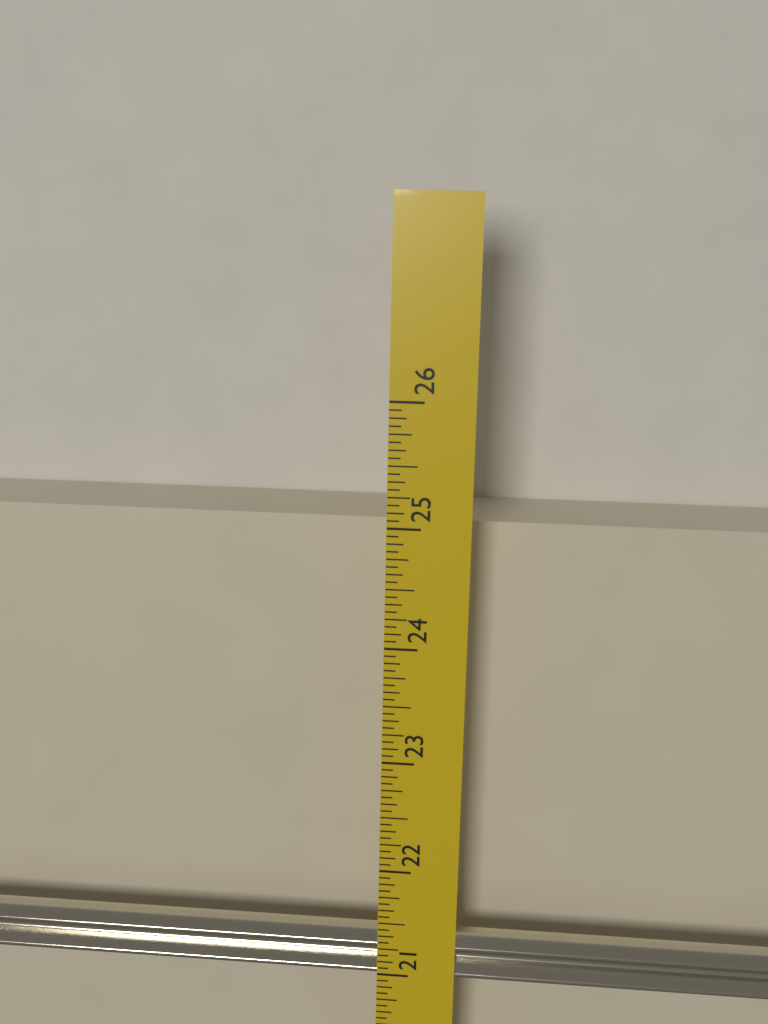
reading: 24.9375 in
